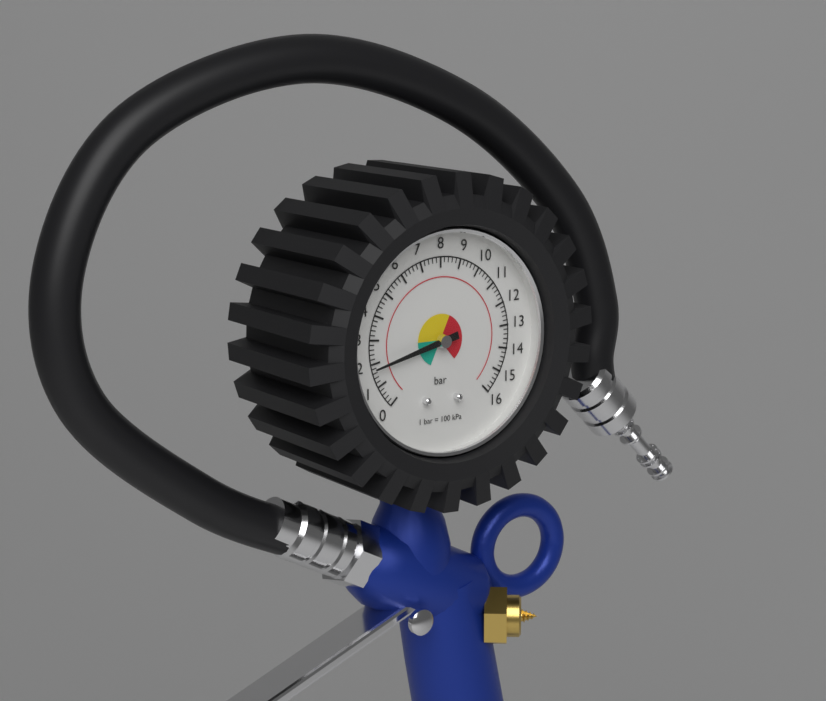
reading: 1.8 bar
